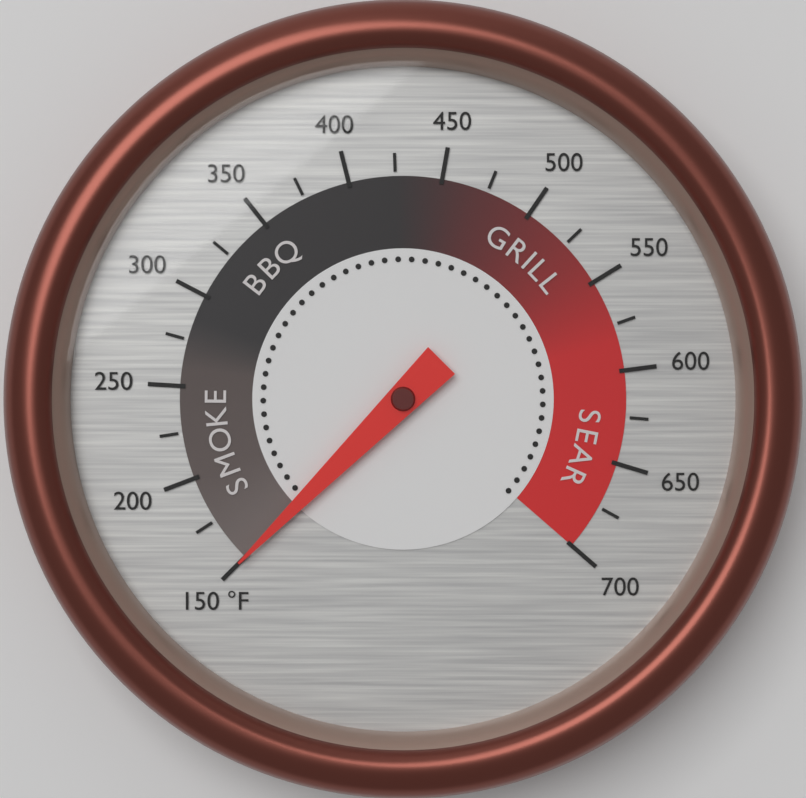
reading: 150 °F
